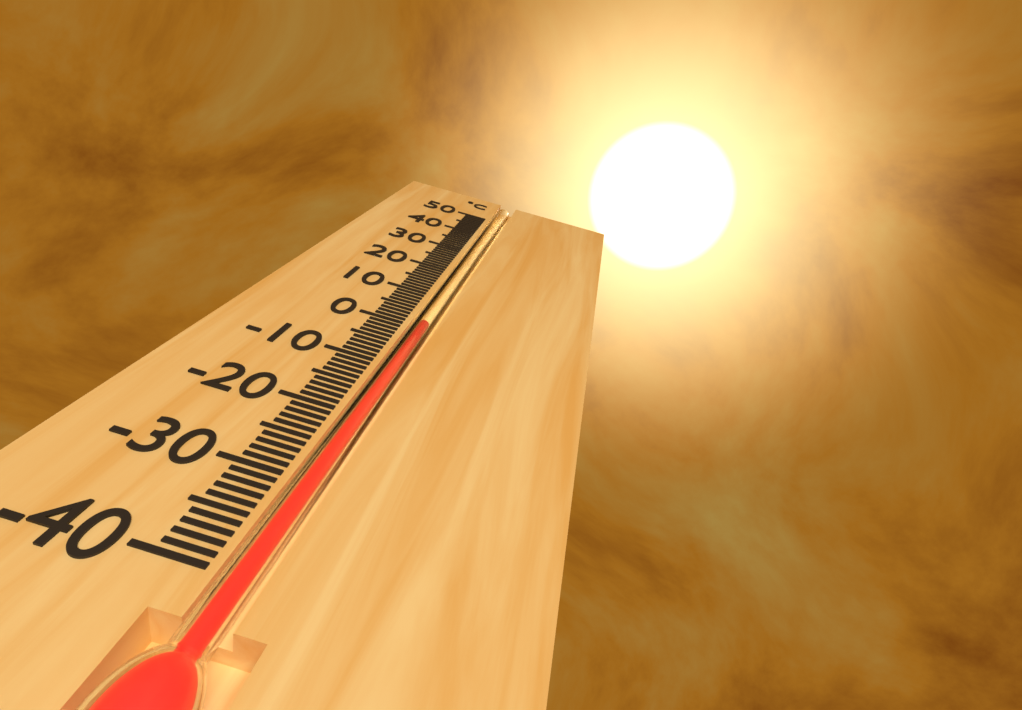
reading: 1 °C
